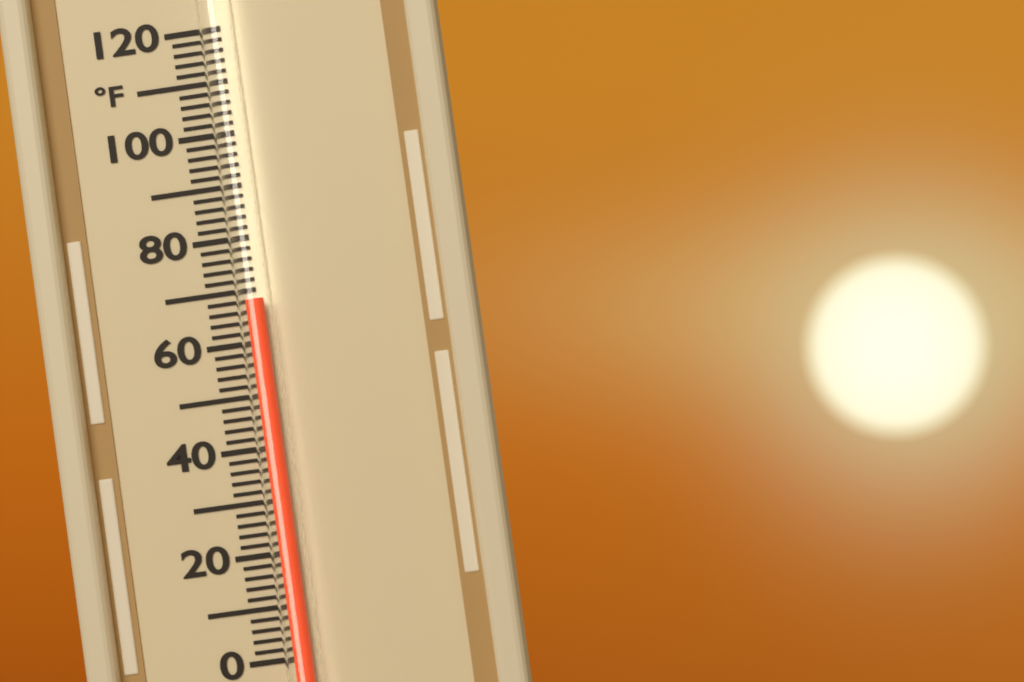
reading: 68 °F
